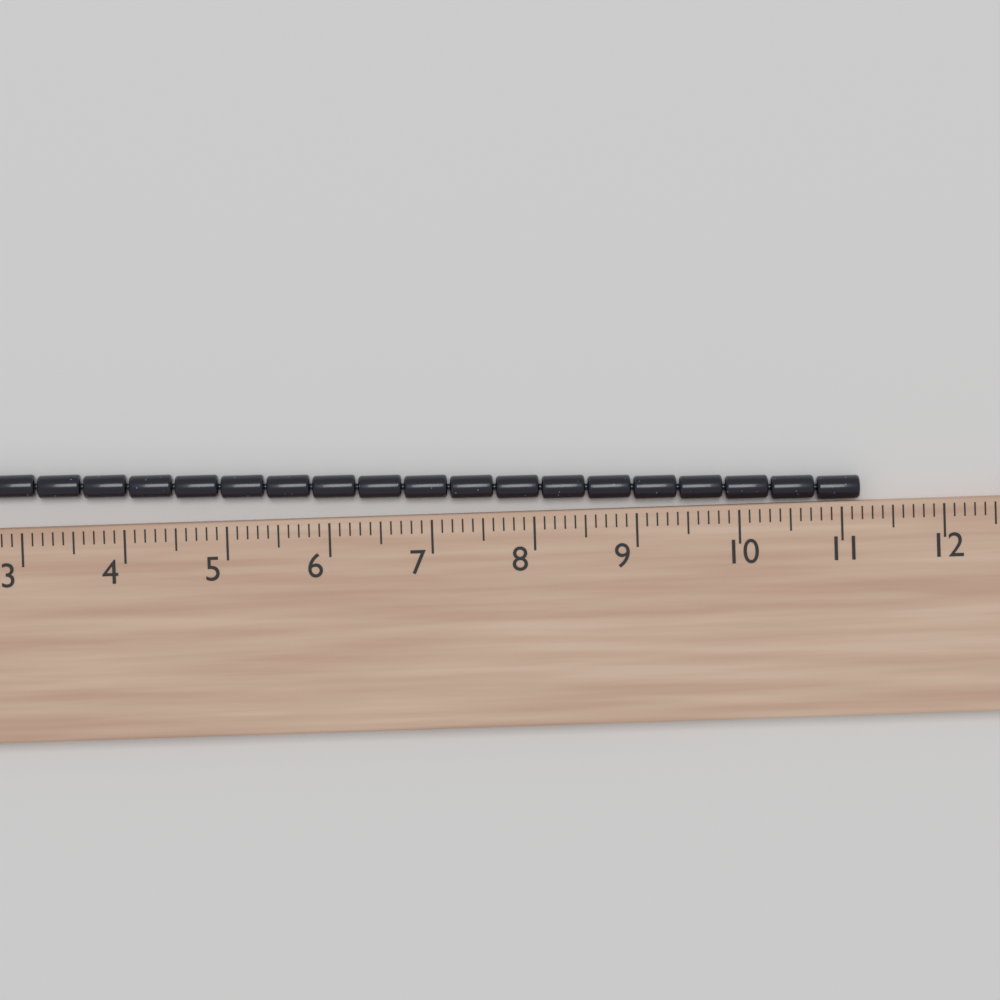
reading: 11.2 cm
